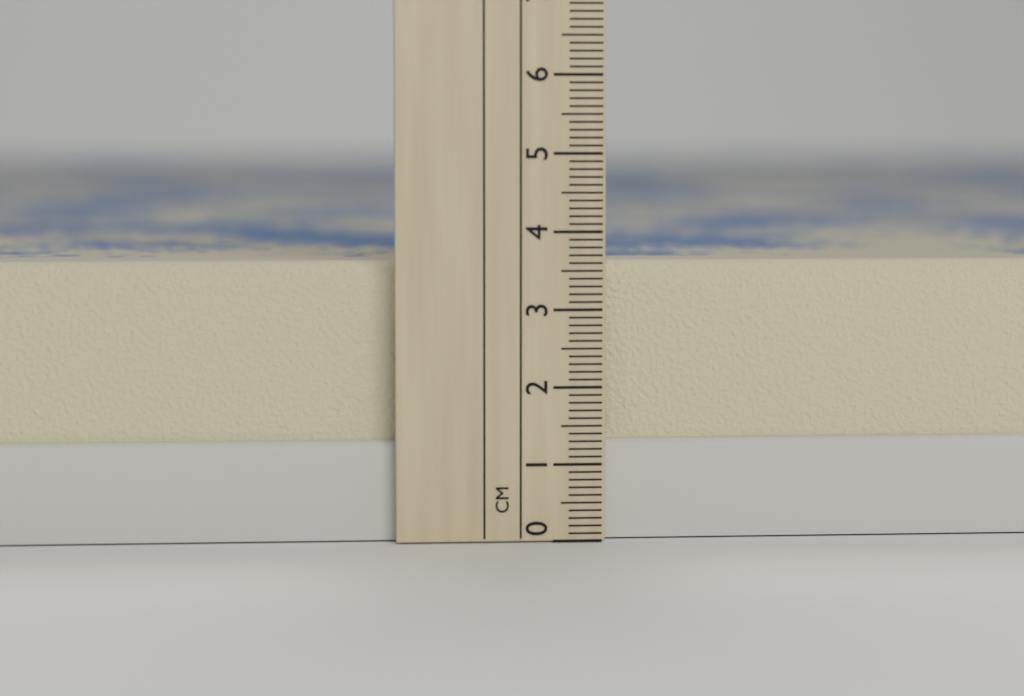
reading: 3.6 cm
